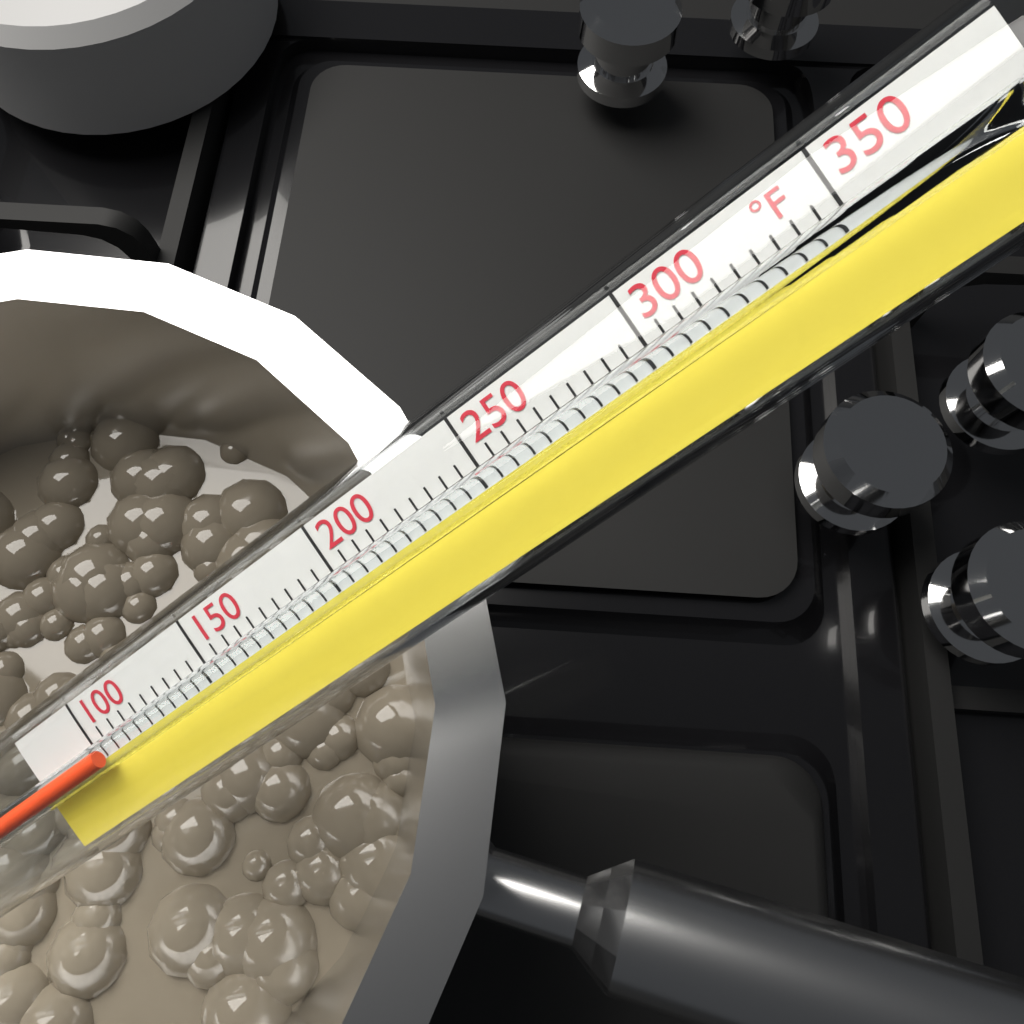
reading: 105 °F
